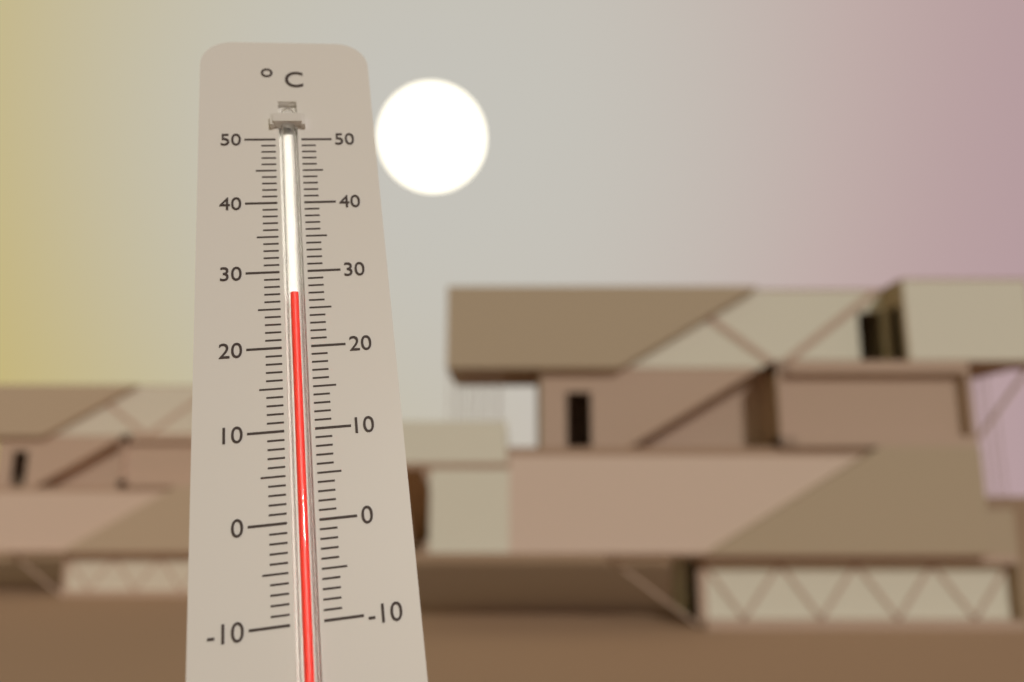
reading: 27 °C
